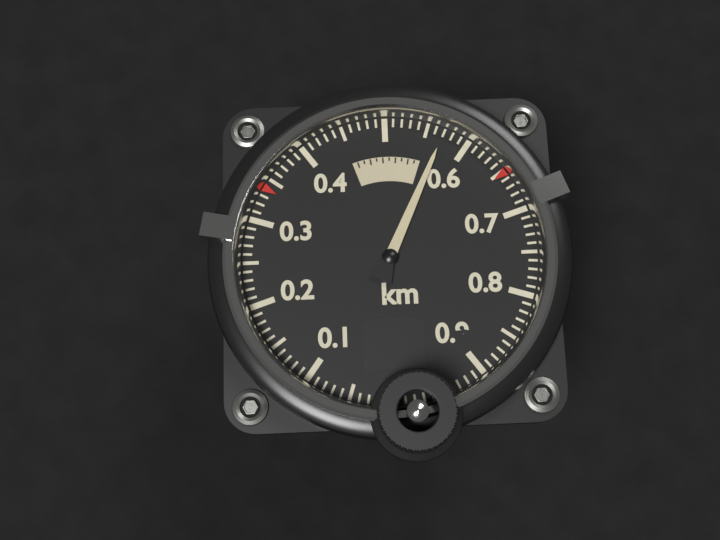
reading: 0.57 km
